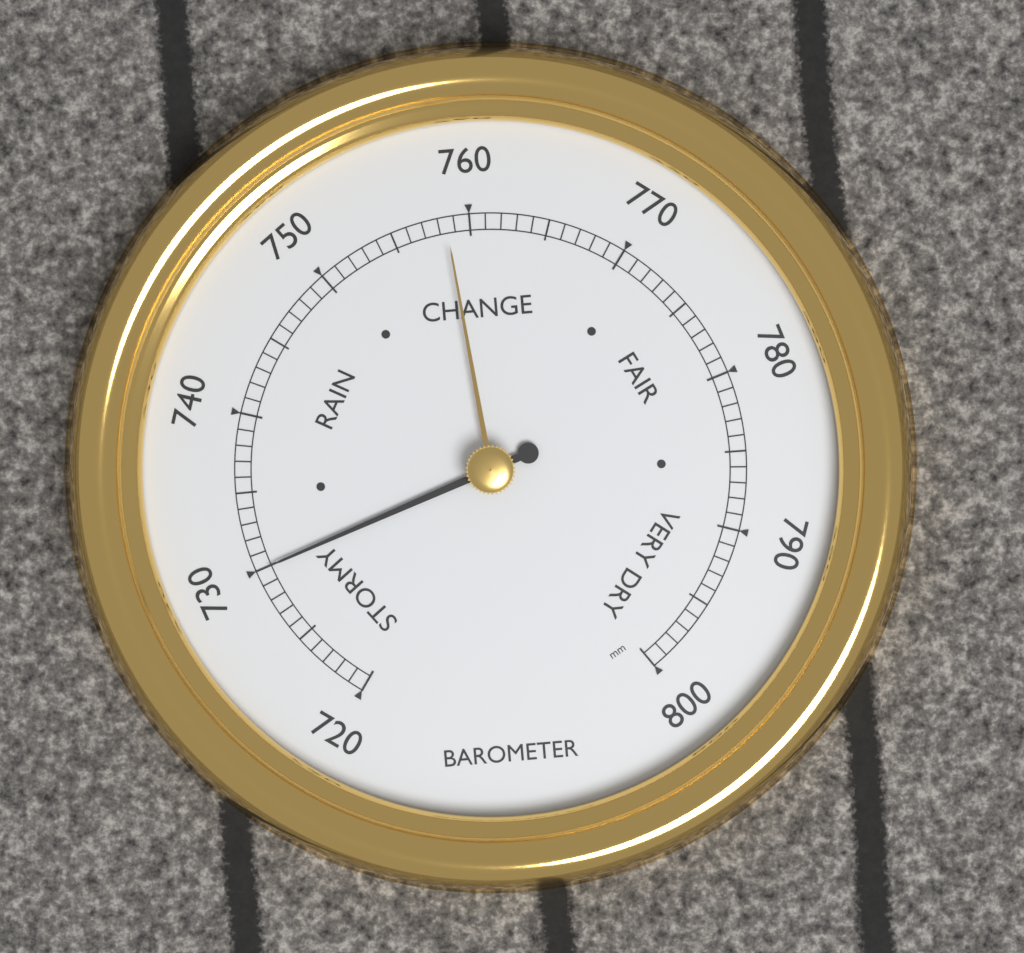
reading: 730 mm
